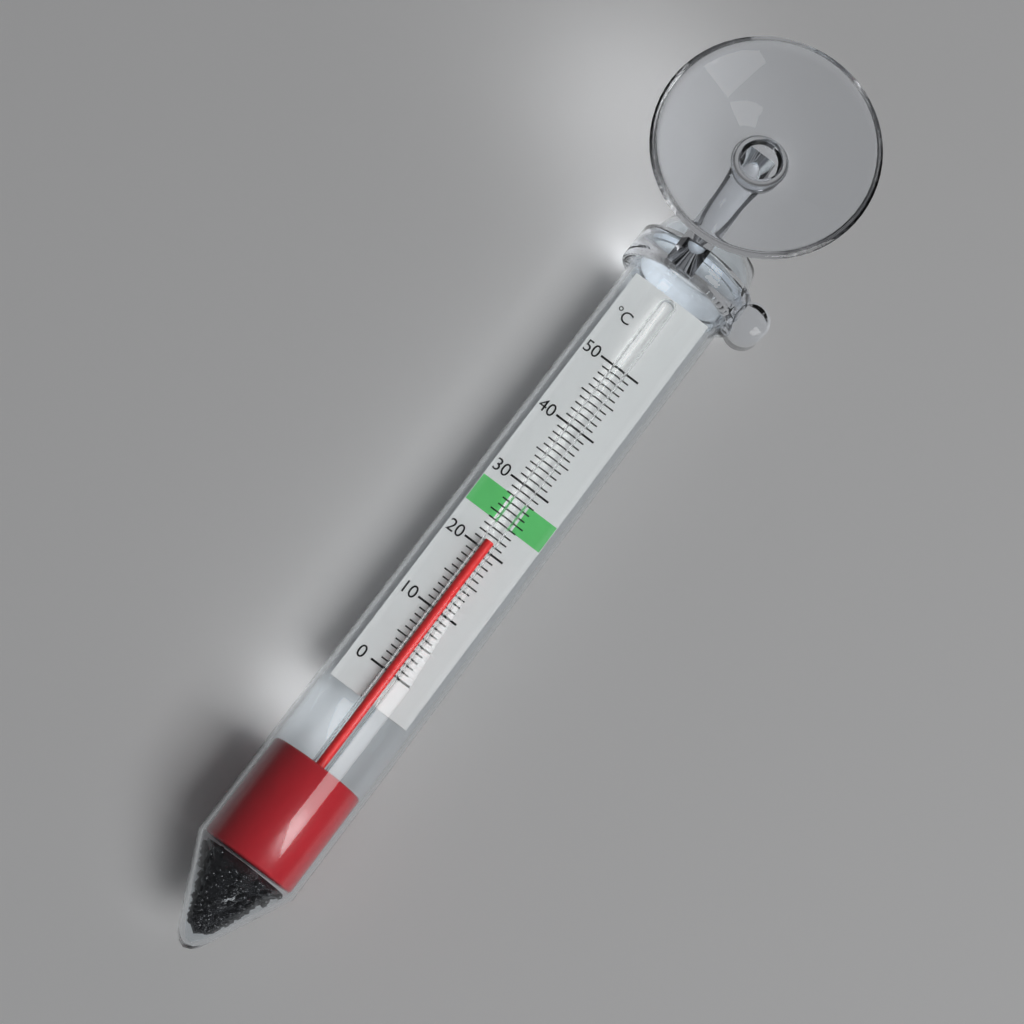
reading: 21 °C
